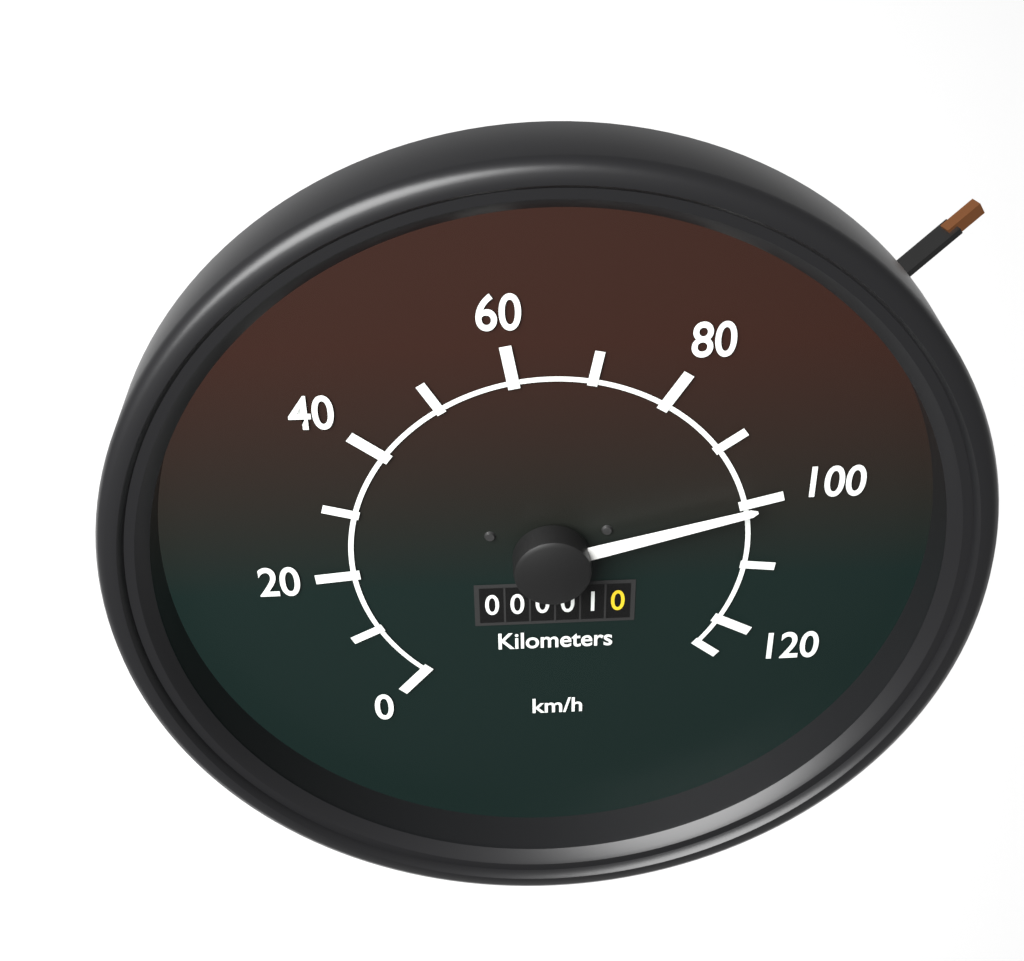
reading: 100 km/h
